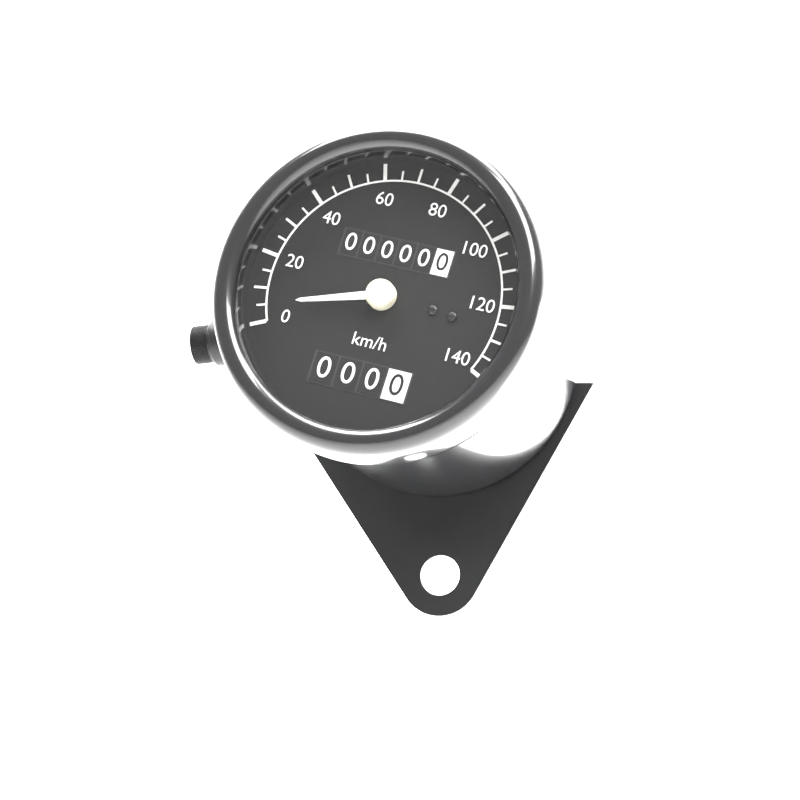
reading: 5 km/h
